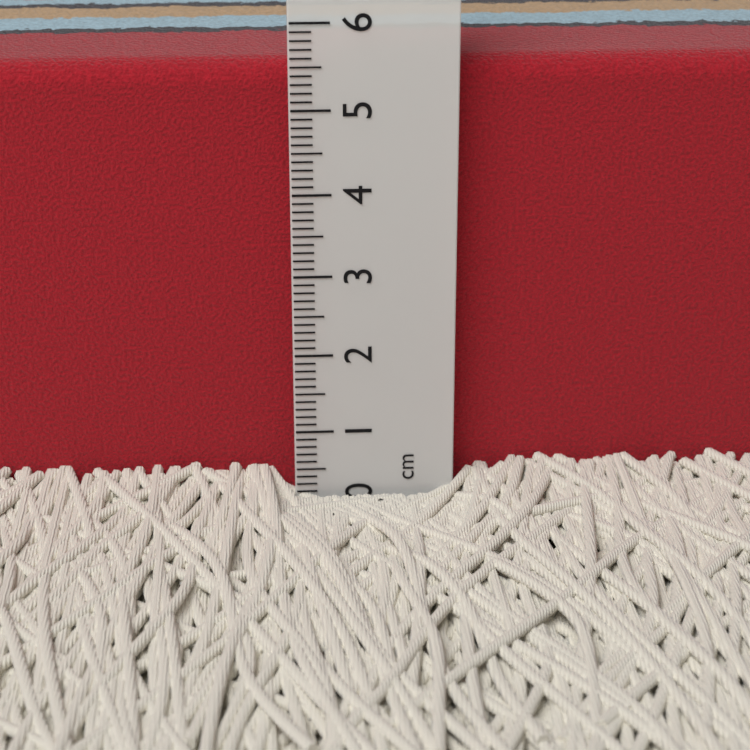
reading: 5.5 cm
